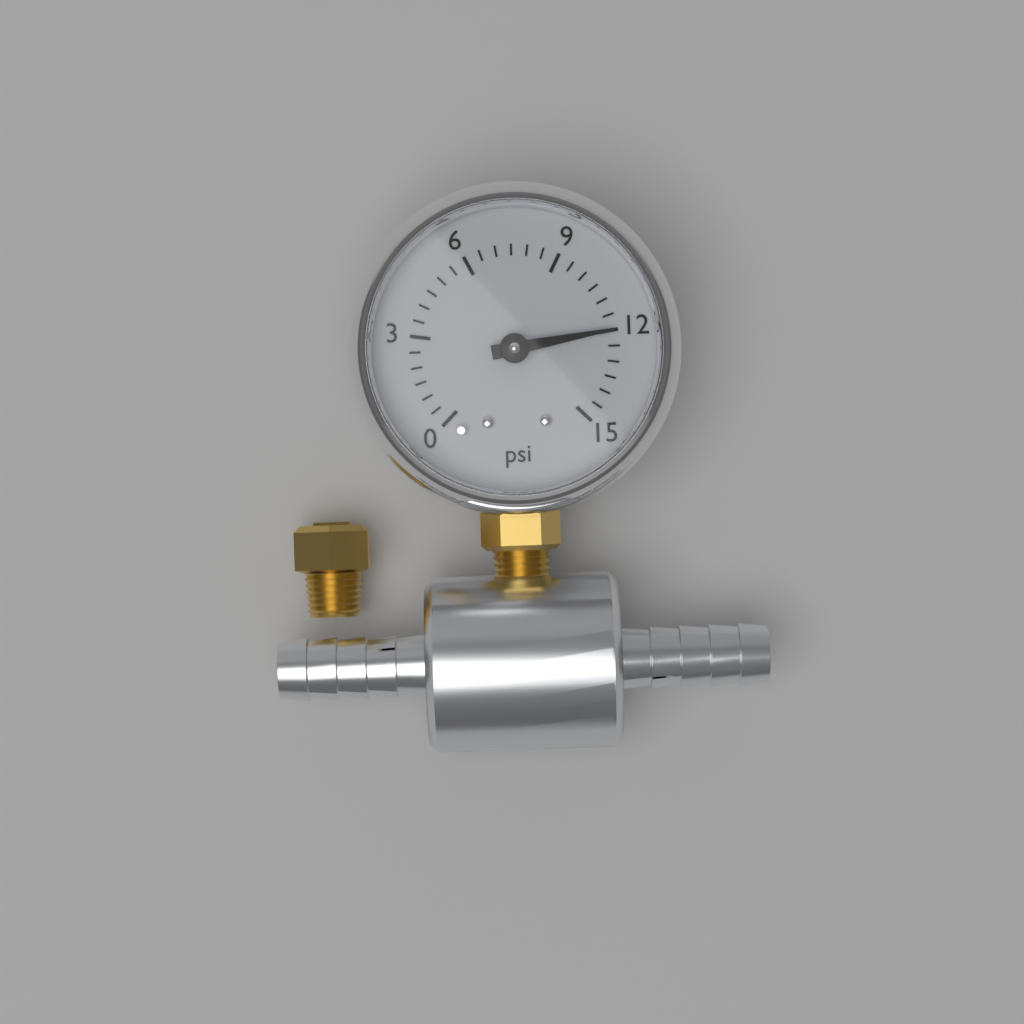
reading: 12.0 psi
